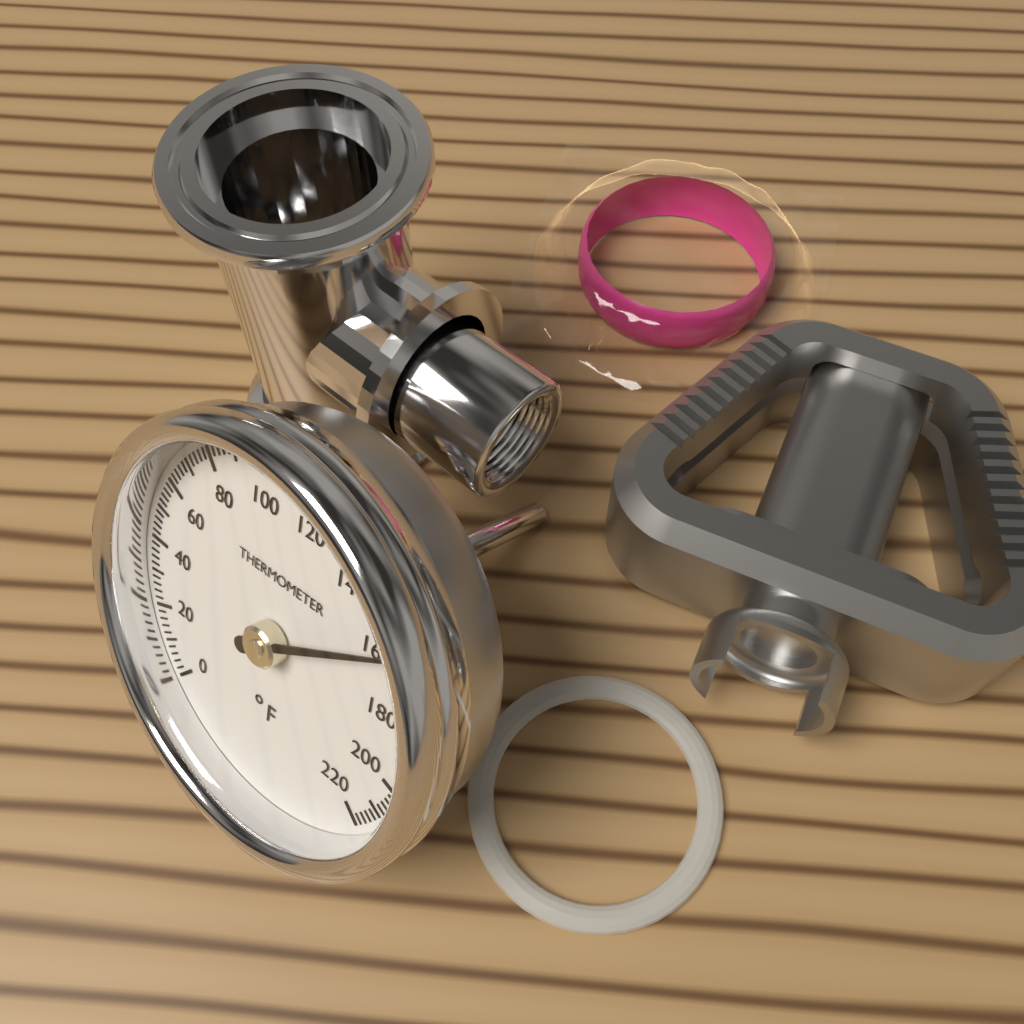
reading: 160 °F
